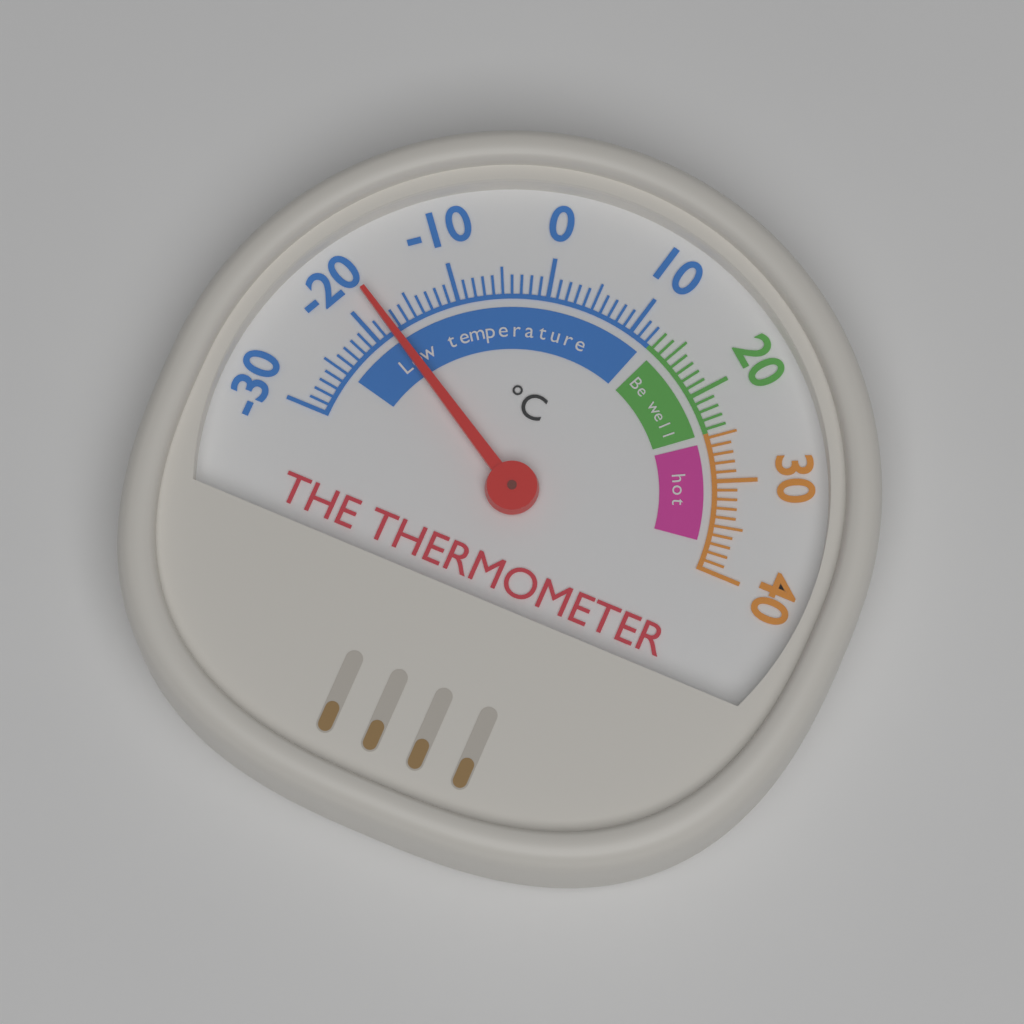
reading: -18 °C
